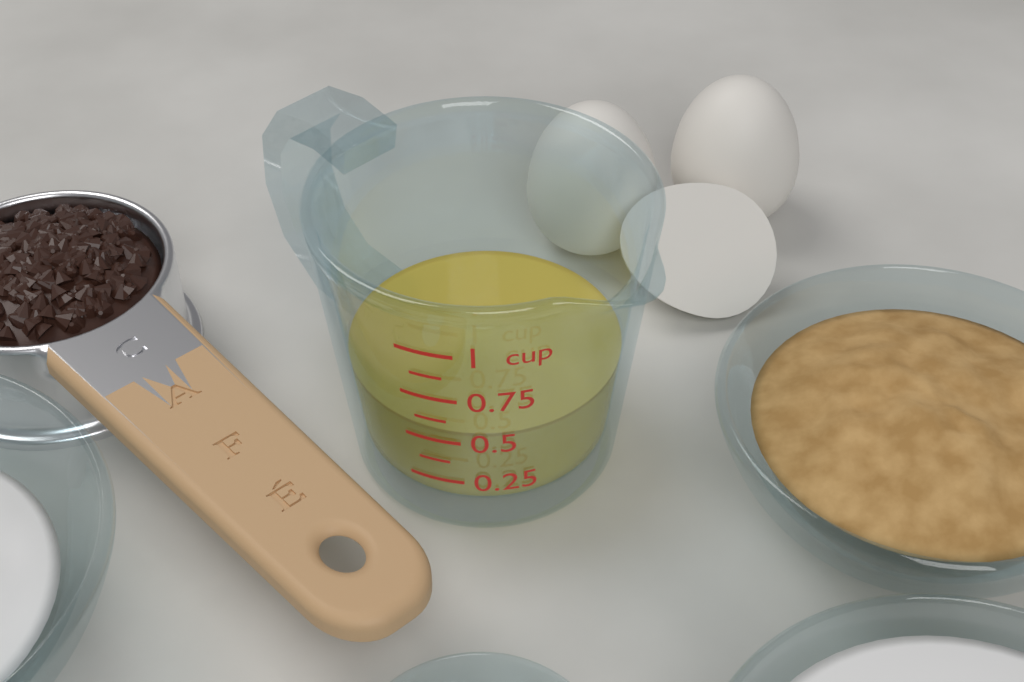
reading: 0.500 cup
